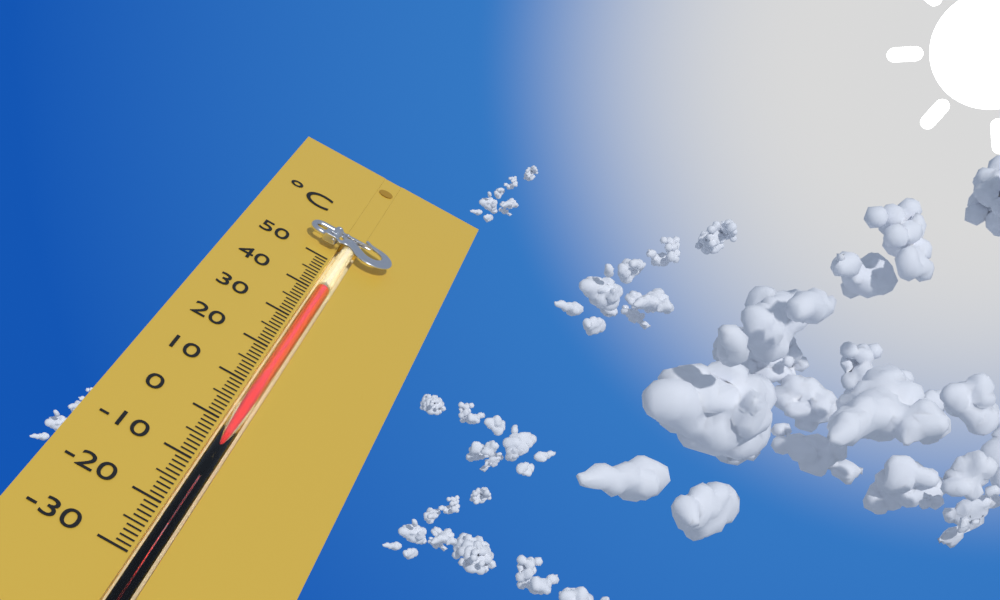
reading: 41 °C
